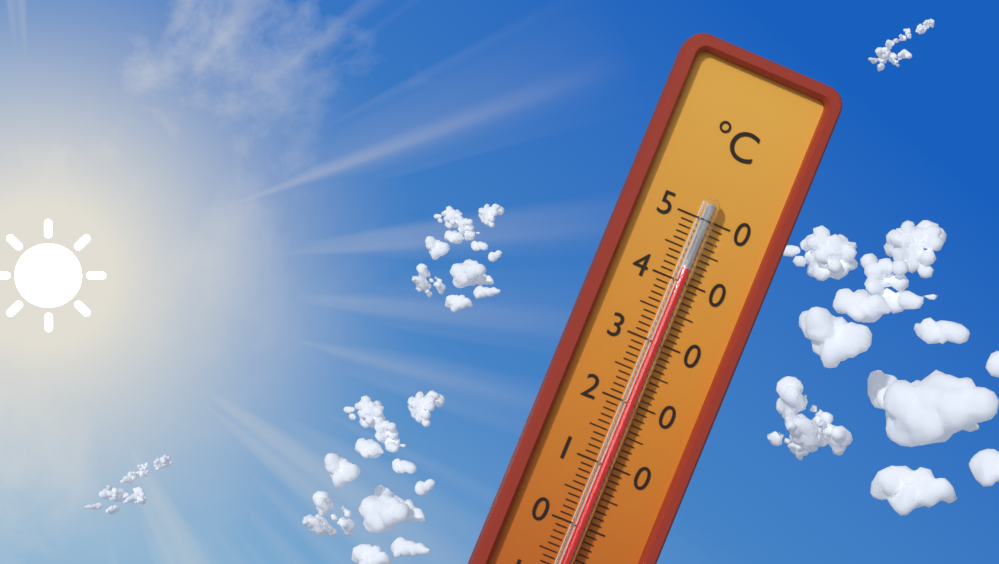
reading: 42 °C
